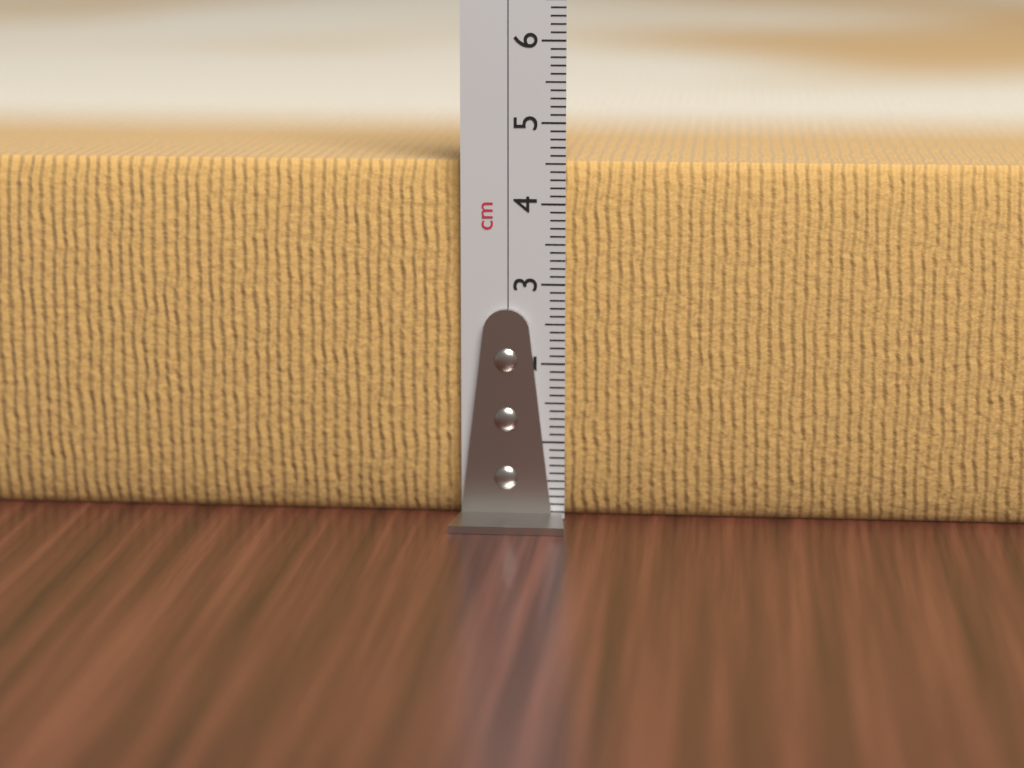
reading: 4.5 cm
